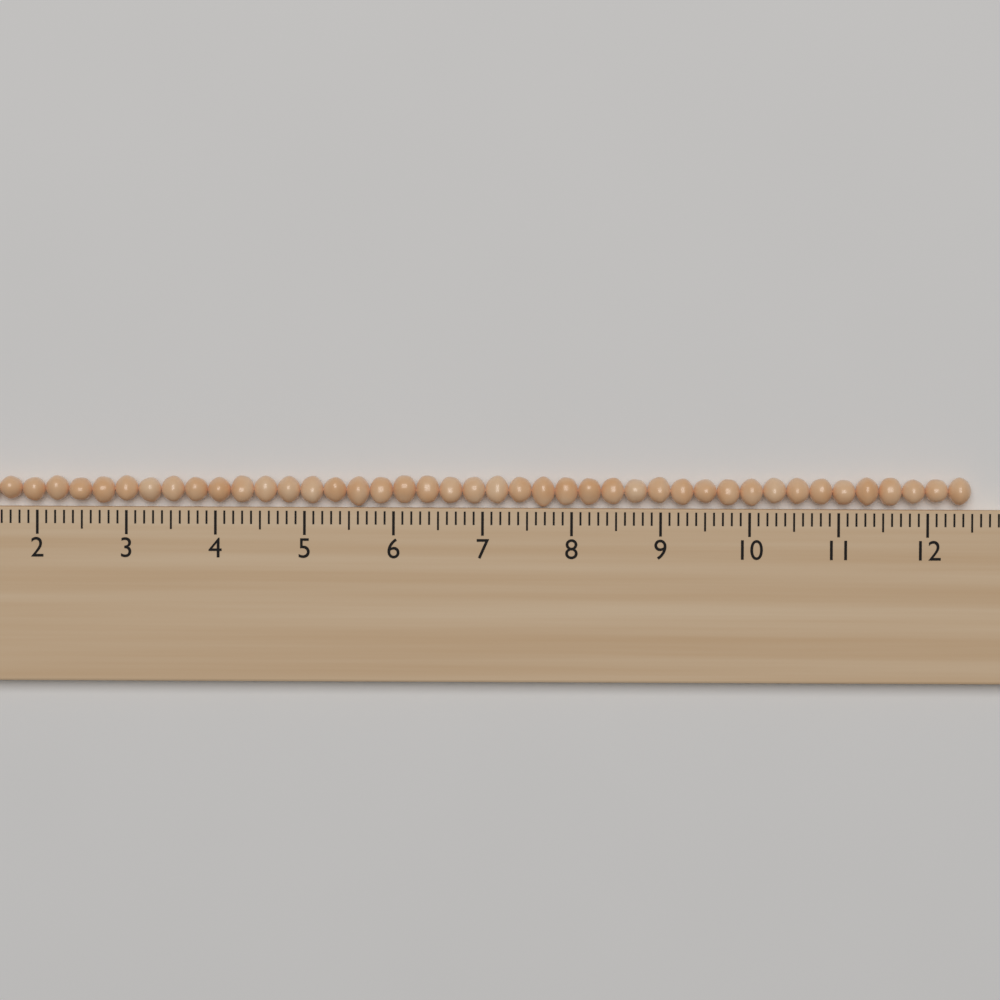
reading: 12.5 (no unit)
